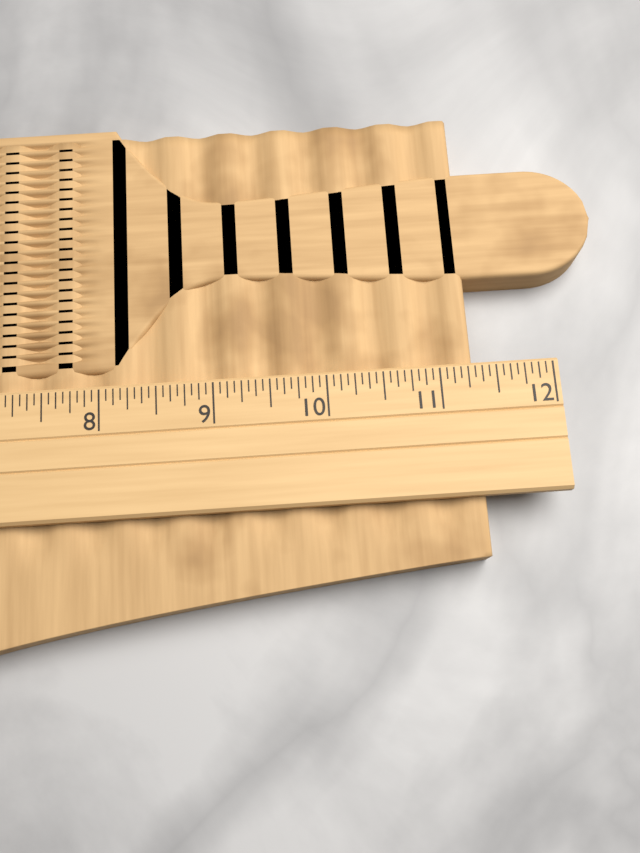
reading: 11.3125 (no unit)
